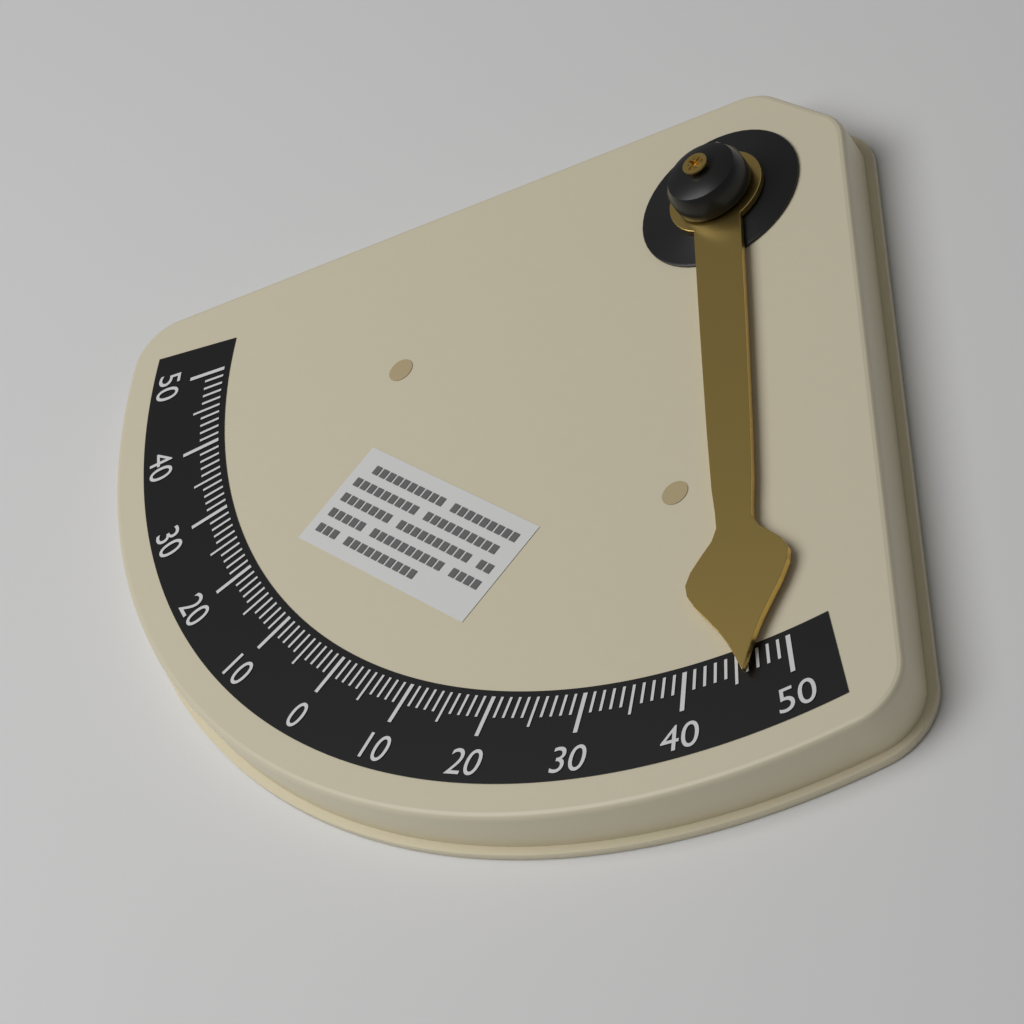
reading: 46 °
